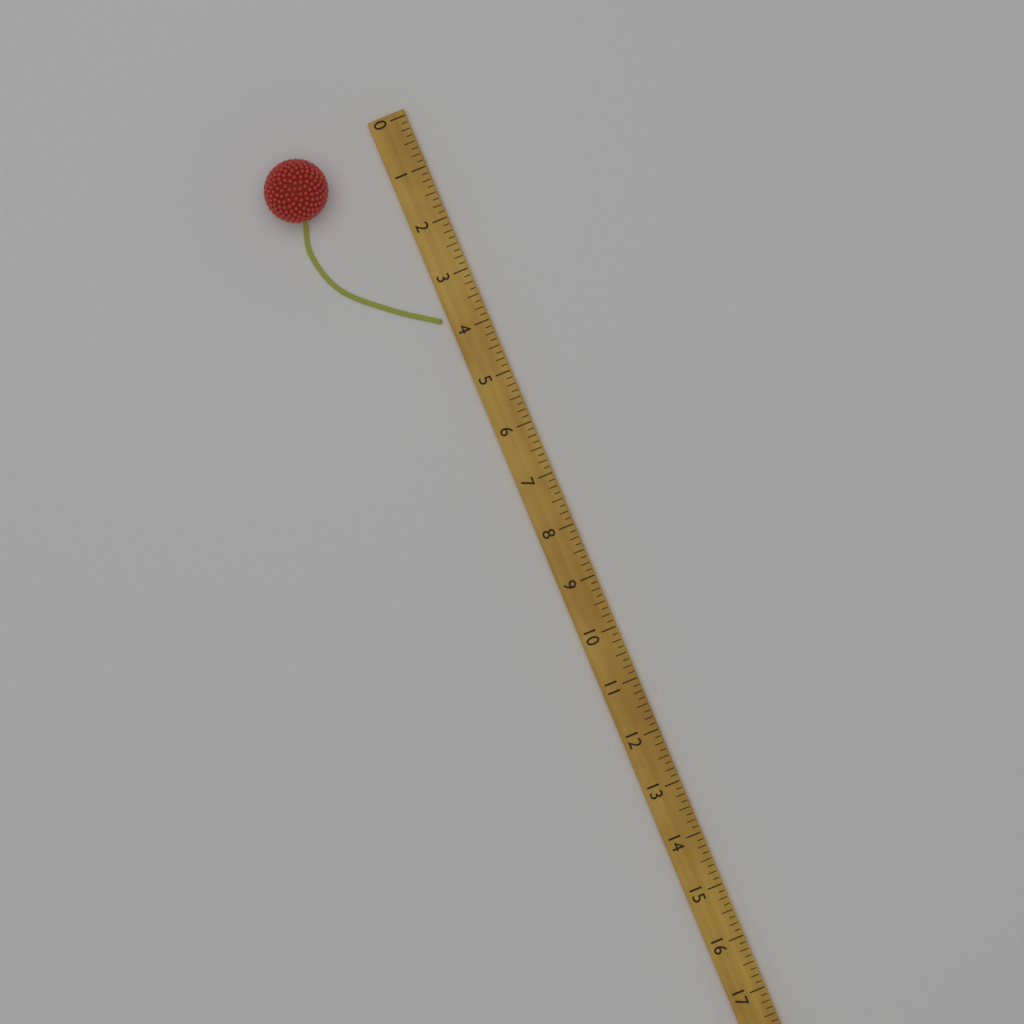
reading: 3.750 (no unit)
